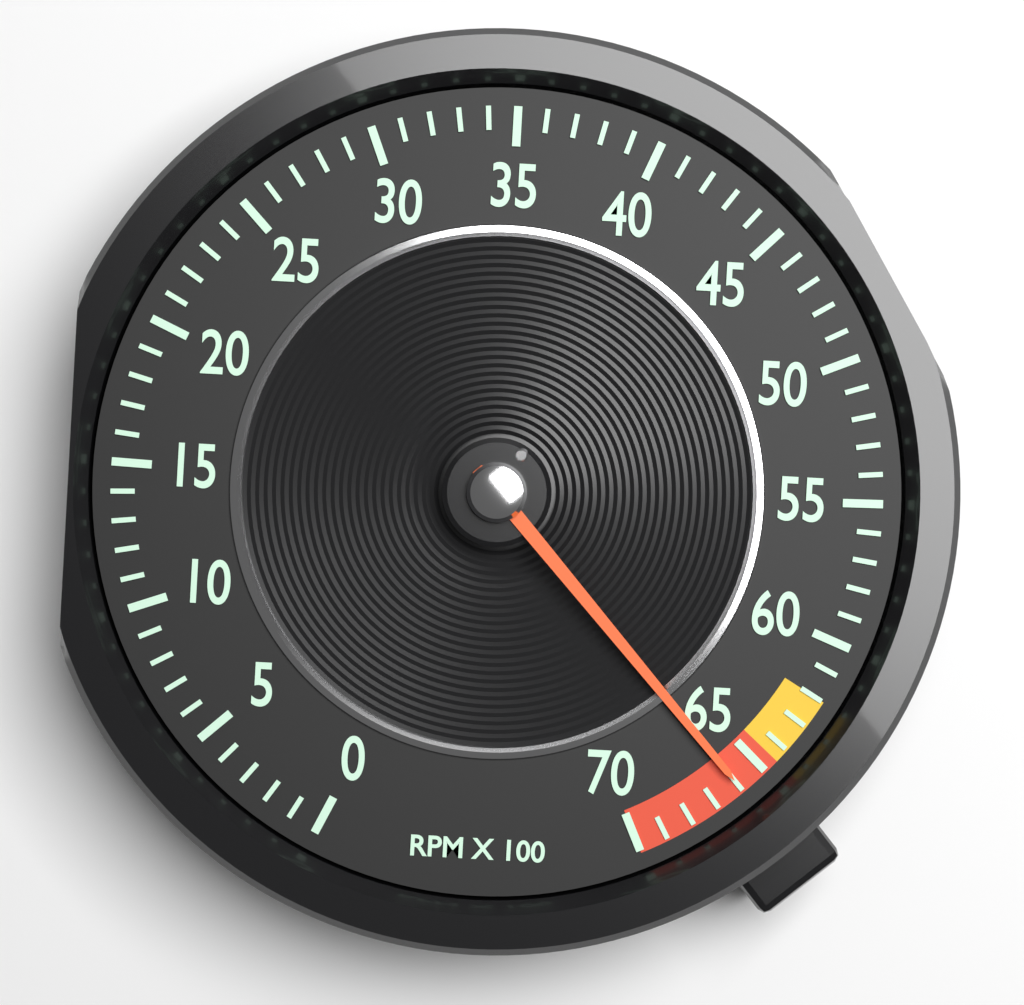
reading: 66 RPM x 100
